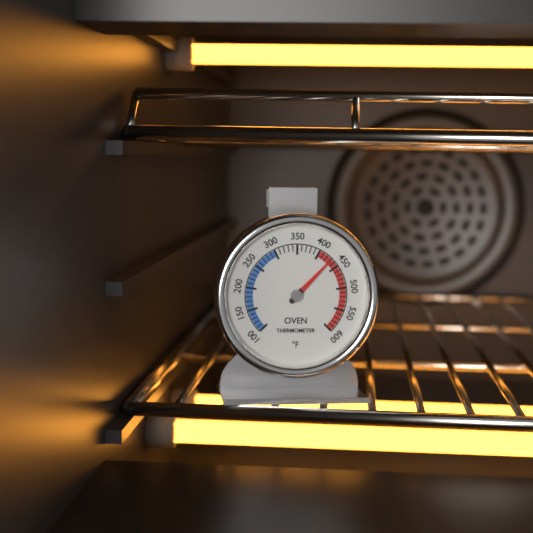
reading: 430 °F
